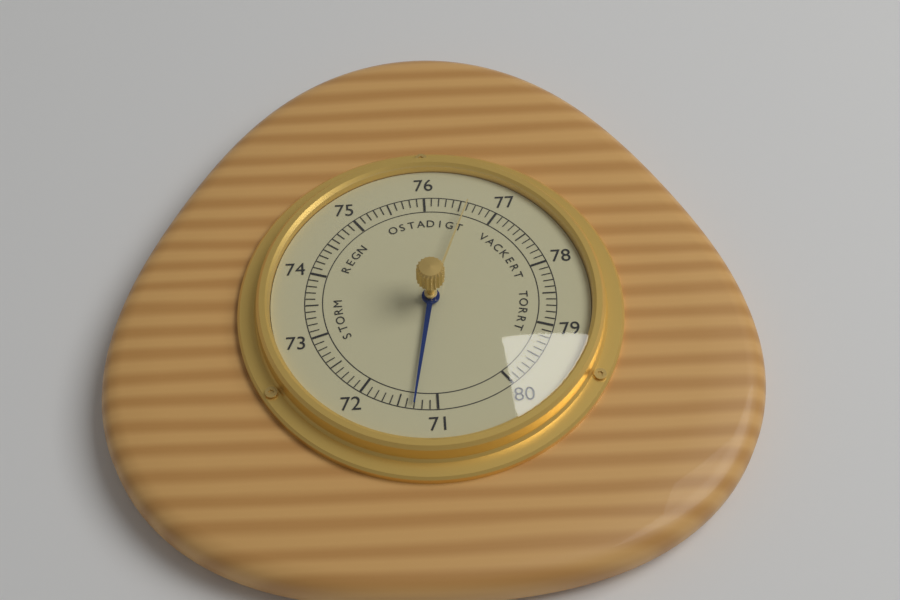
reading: 71.3 (no unit)
